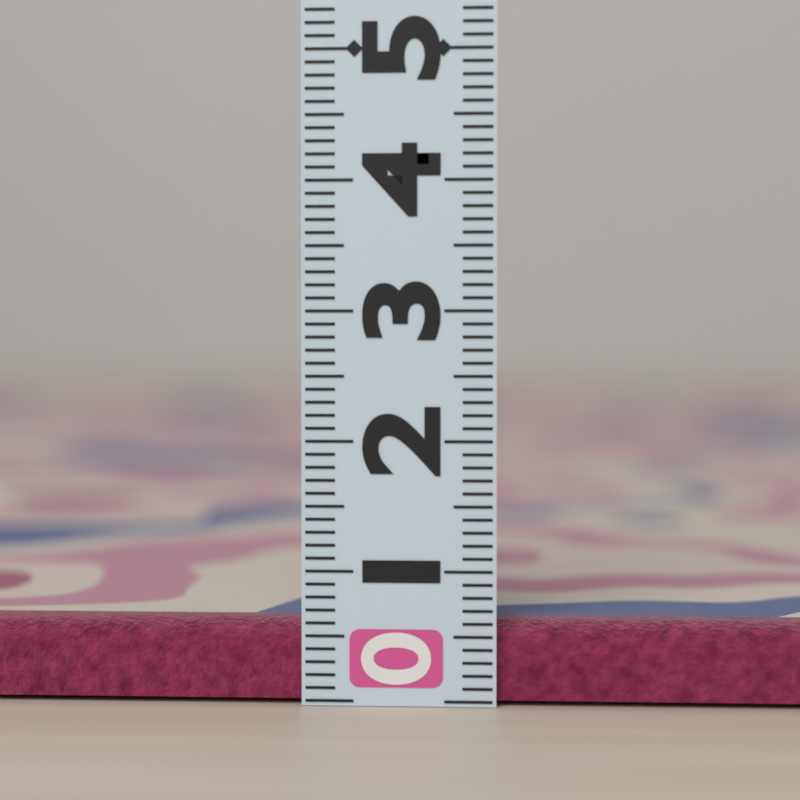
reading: 0.6 (no unit)
